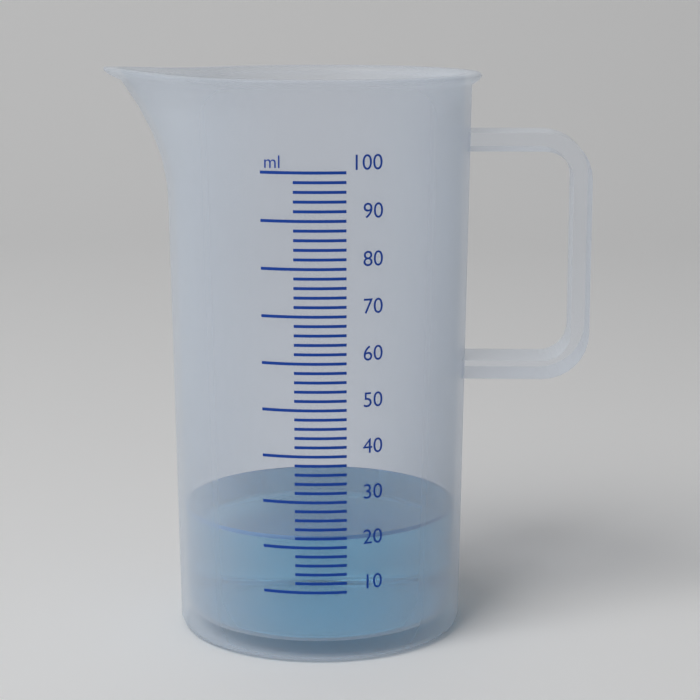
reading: 22 ml
